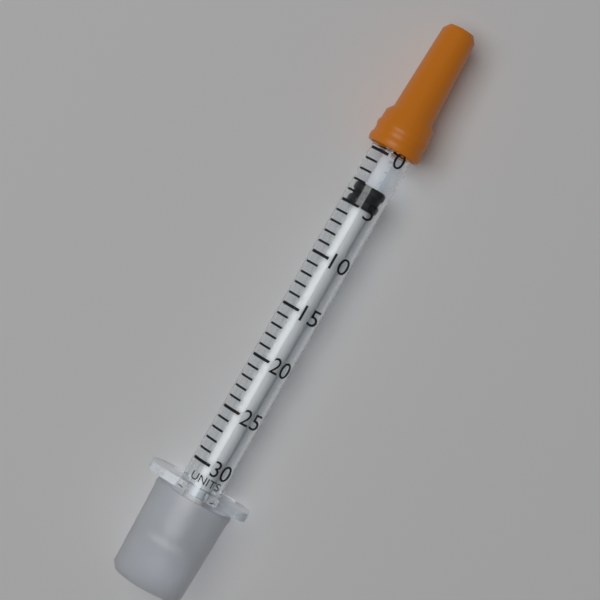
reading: 3 units
